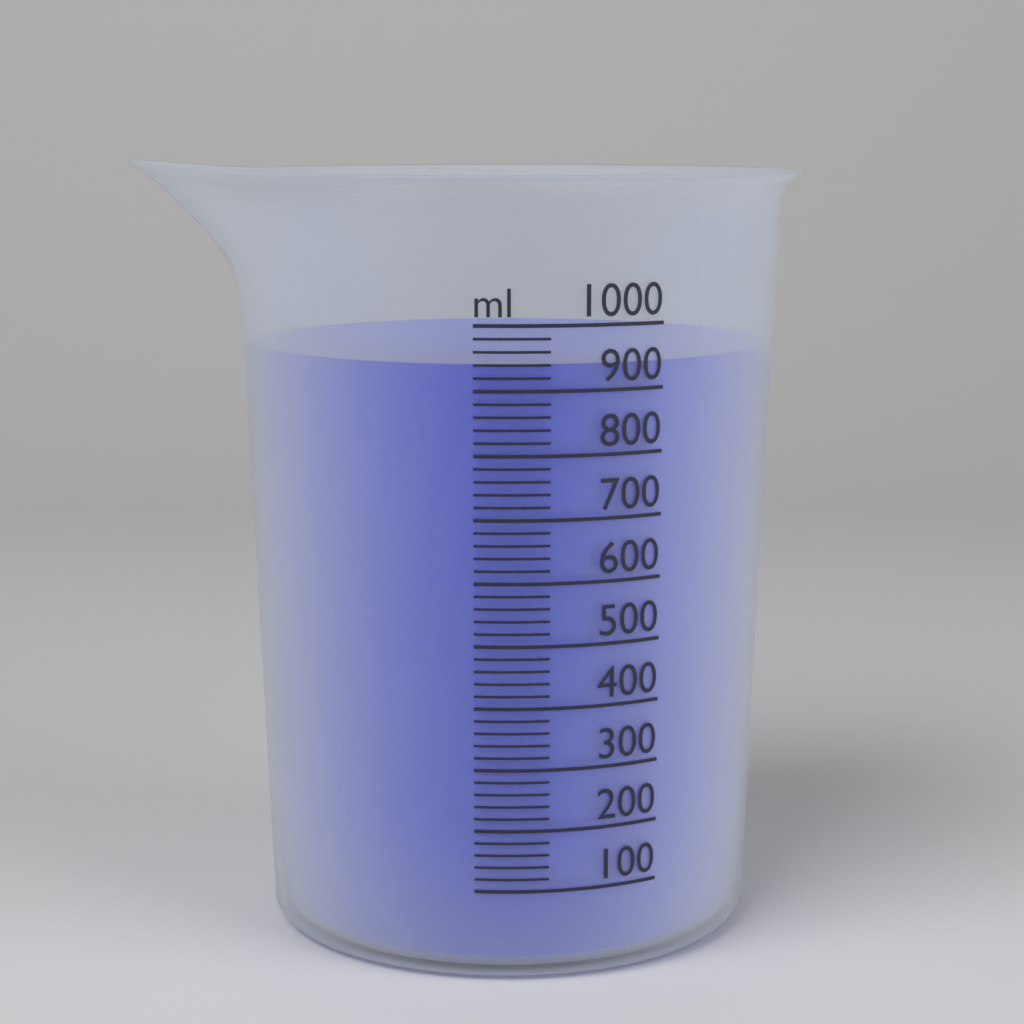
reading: 940 ml
